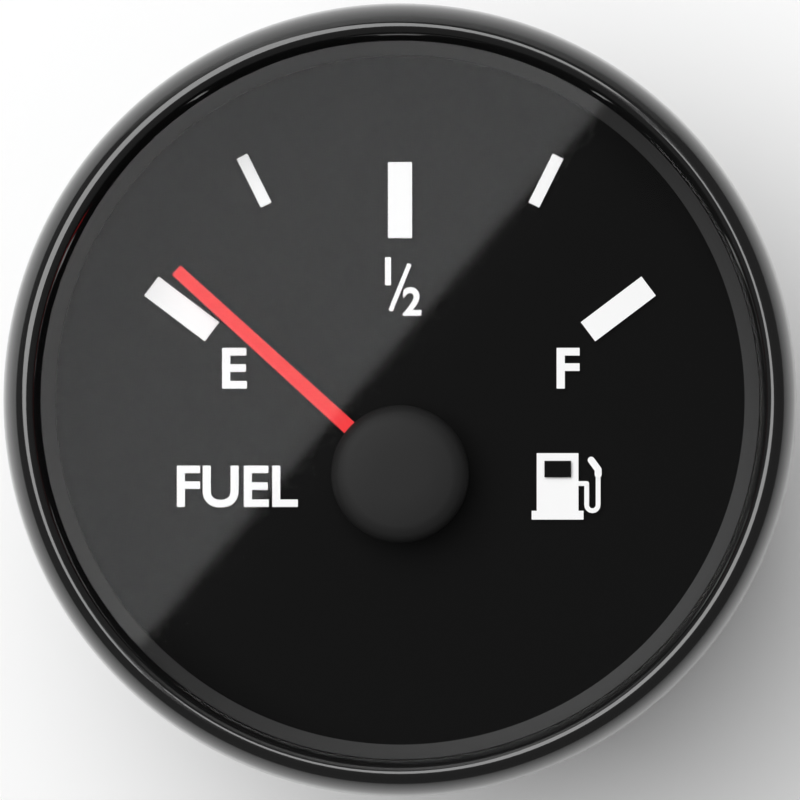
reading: 0.05 (no unit)
